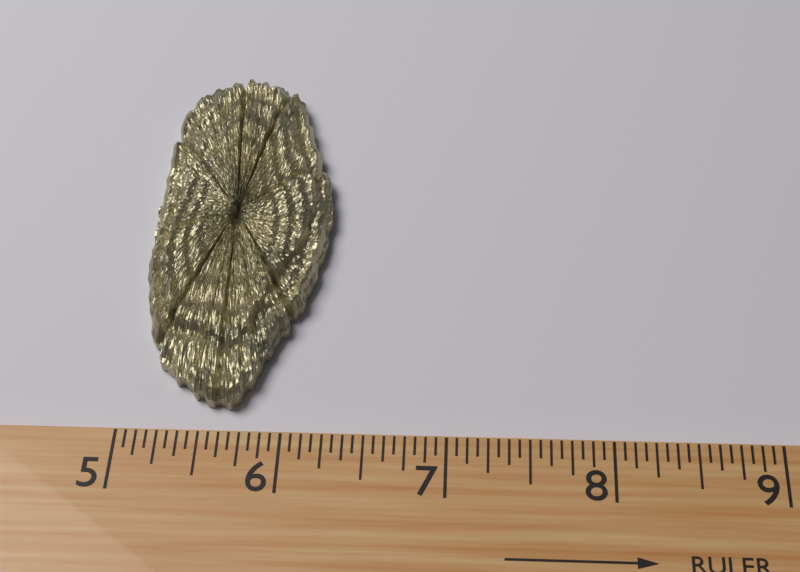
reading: 6.1875 (no unit)
